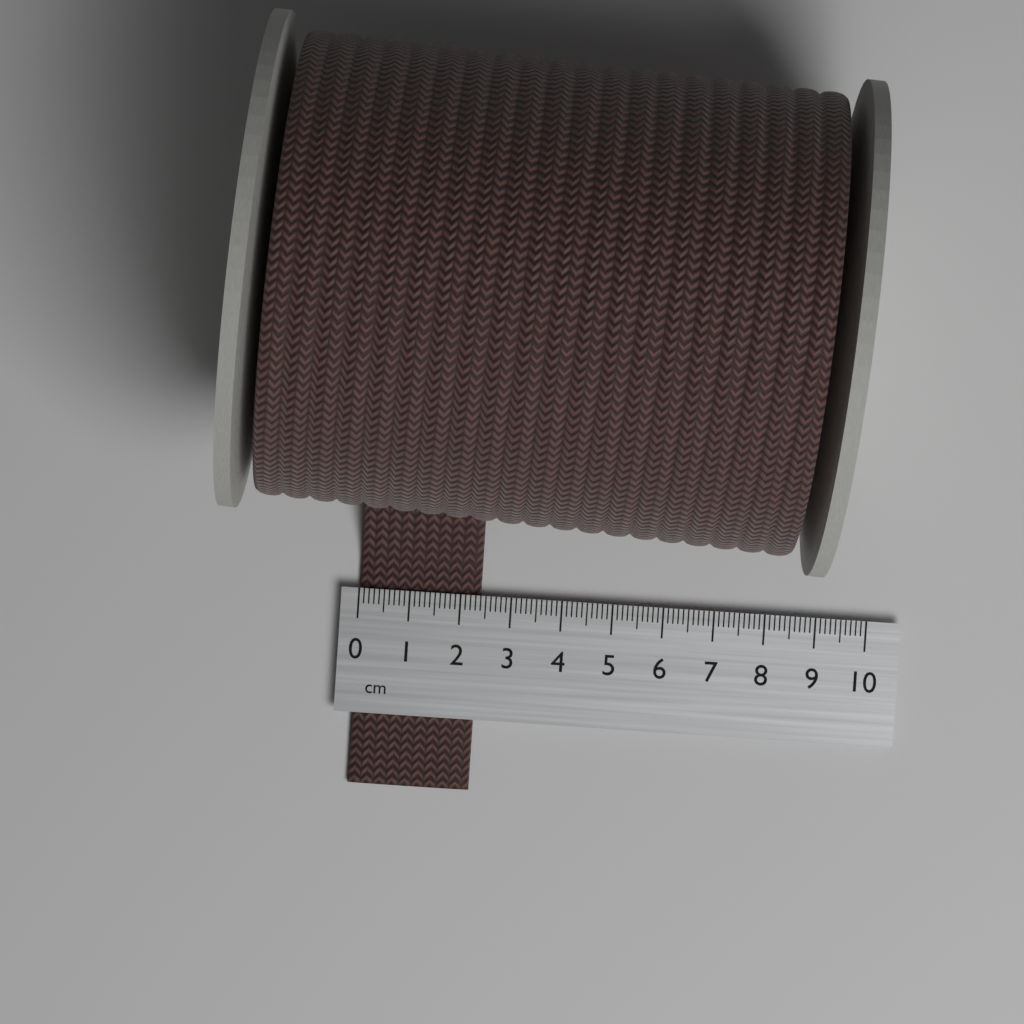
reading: 2.4 cm
